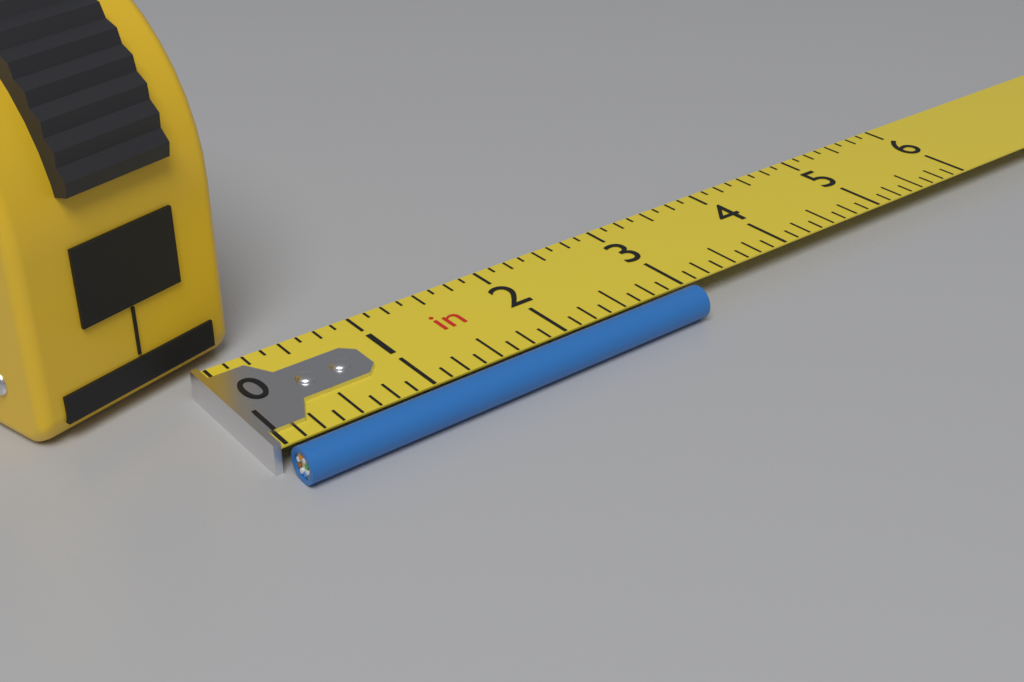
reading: 3.000 in
